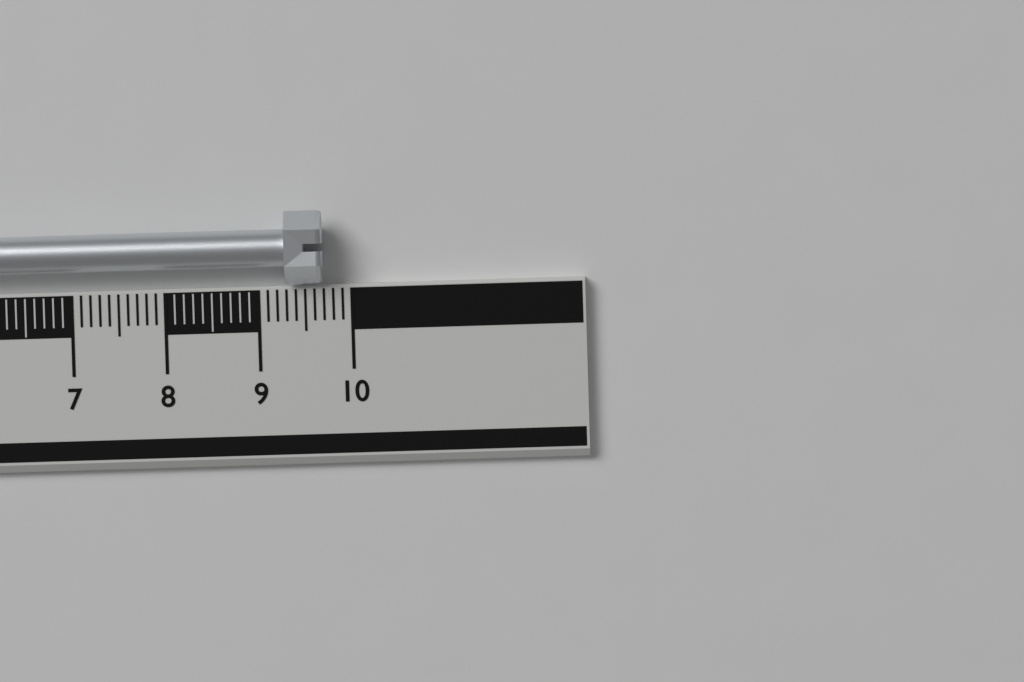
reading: 9.7 cm
